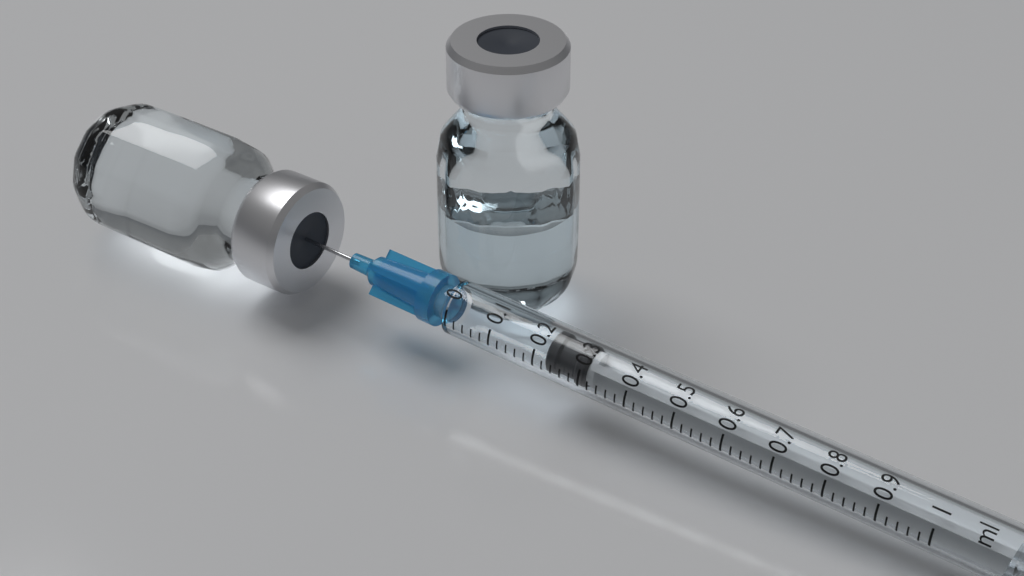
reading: 0.22 ml
